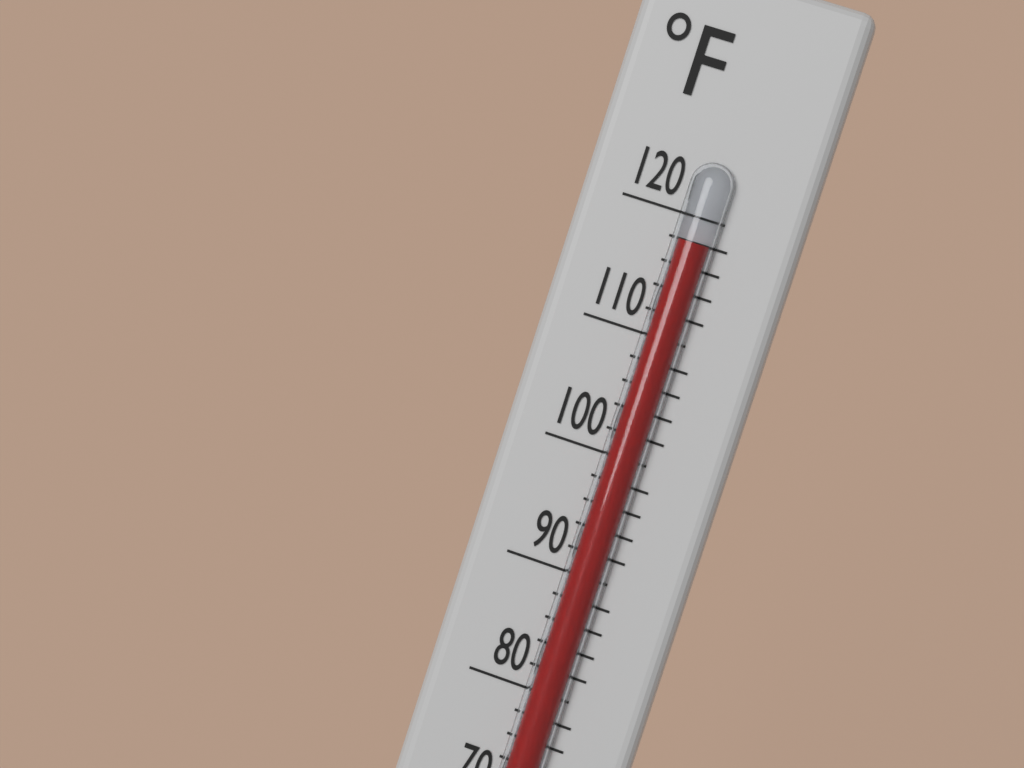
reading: 118 °F
